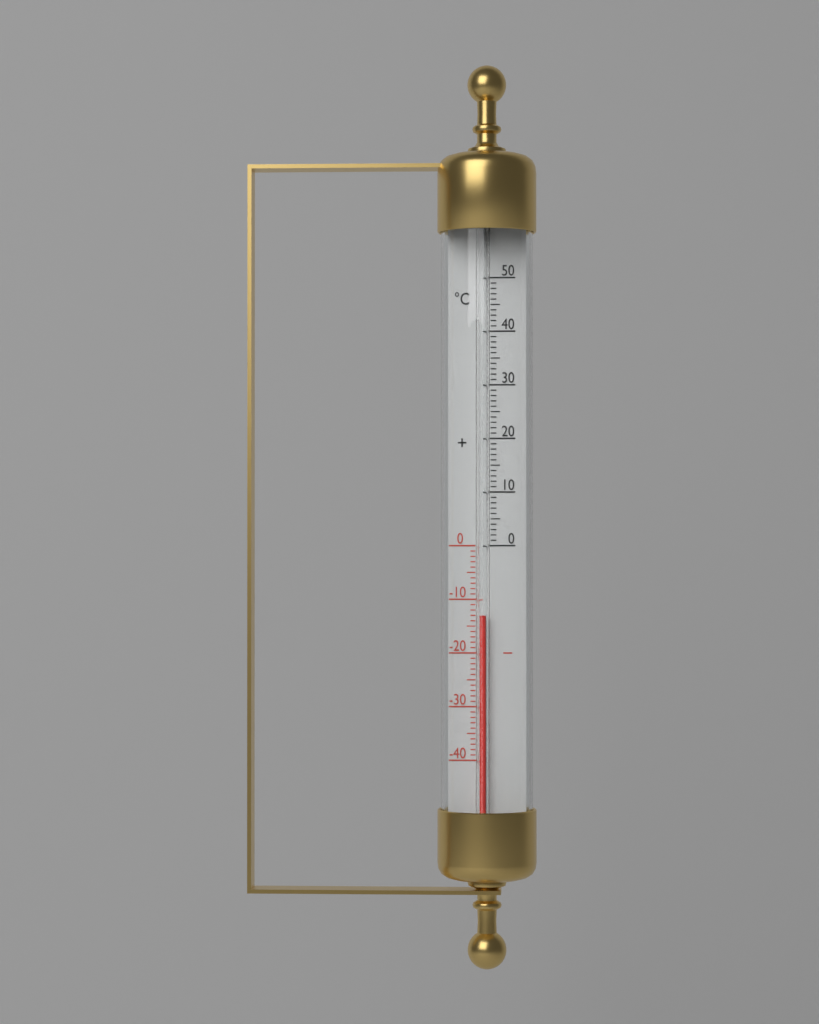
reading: -13 °C
